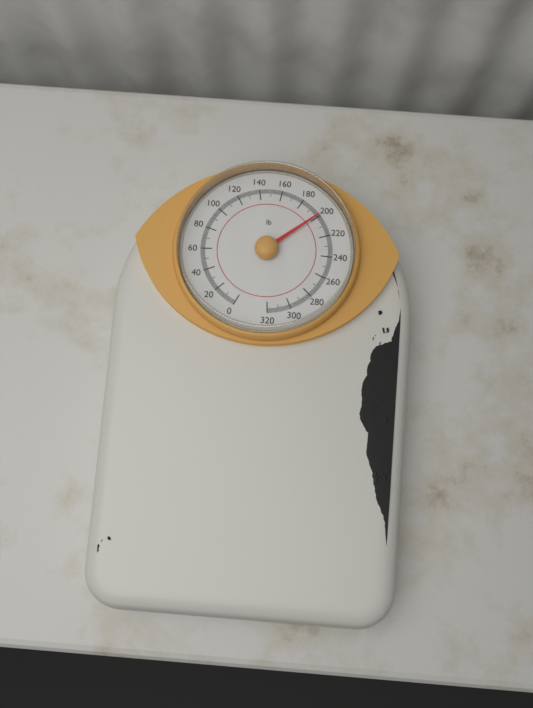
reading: 199 lb
